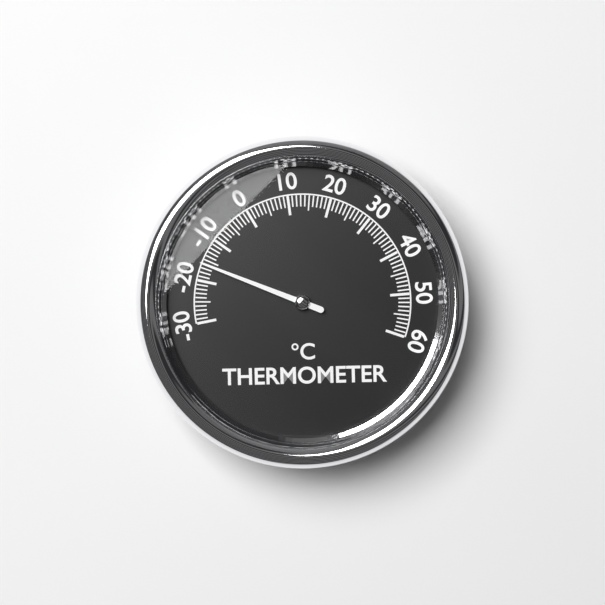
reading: -16 °C
